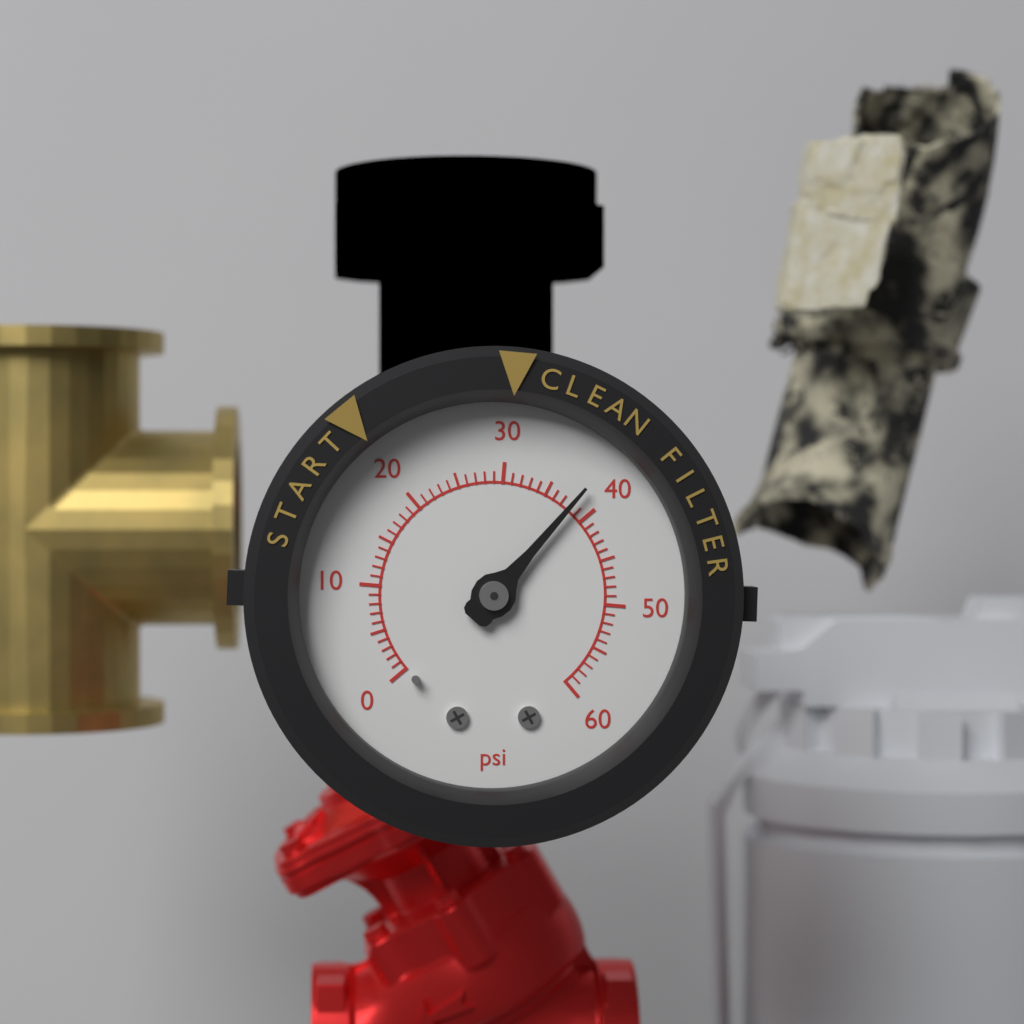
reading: 38 psi
